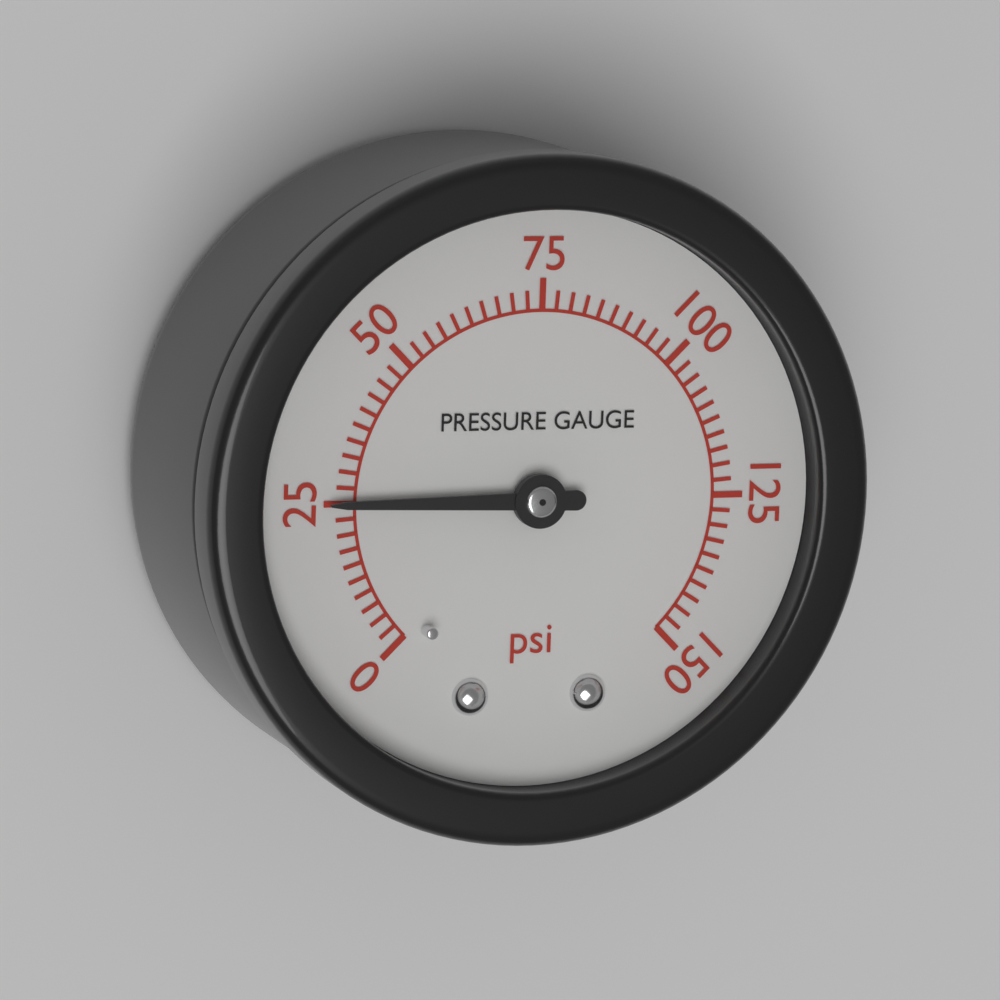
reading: 25.0 psi
